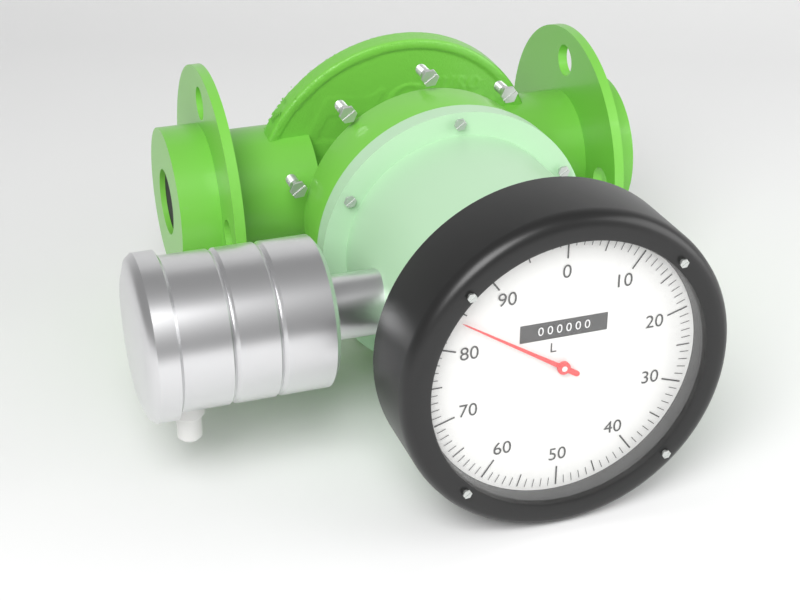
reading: 84 L
